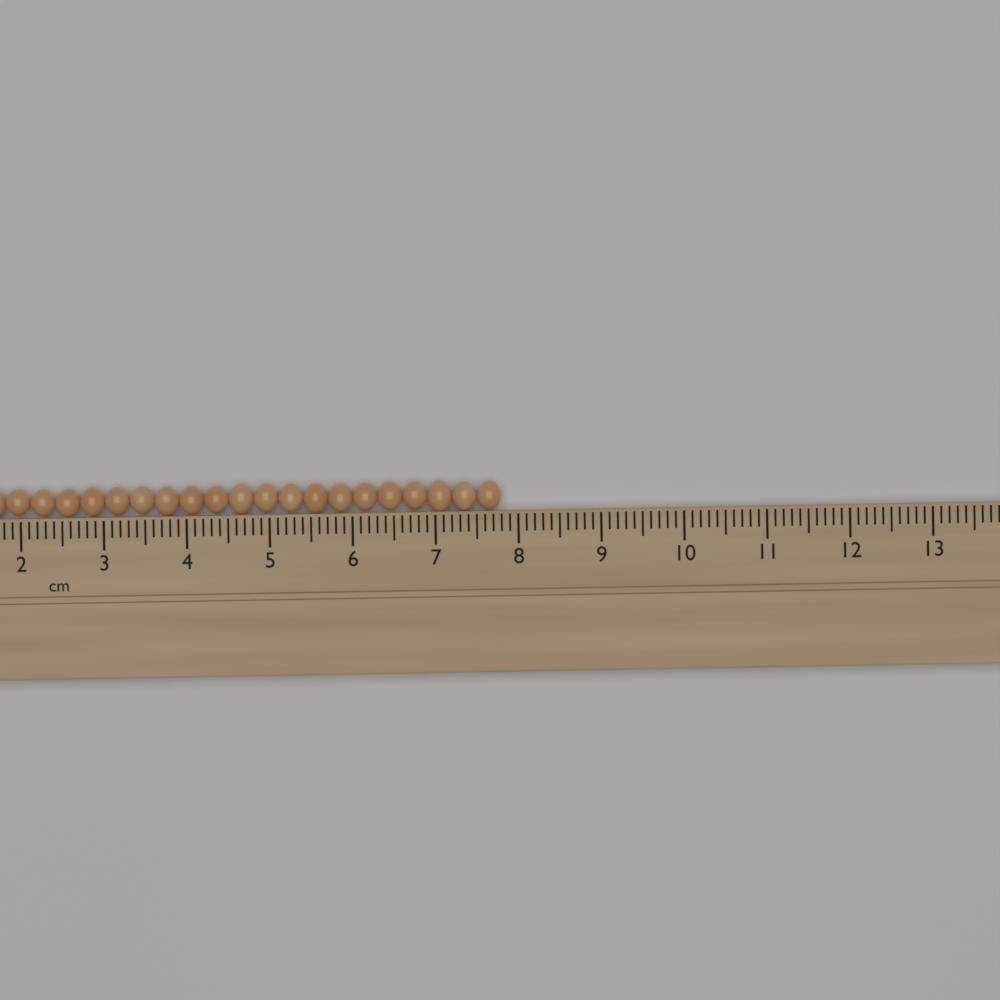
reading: 7.8 cm
